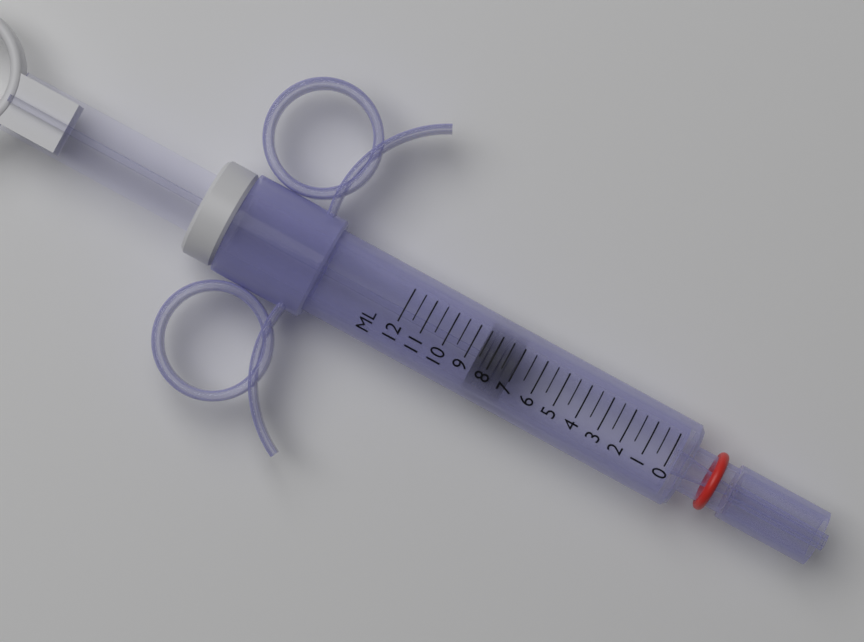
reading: 7.0 ml
